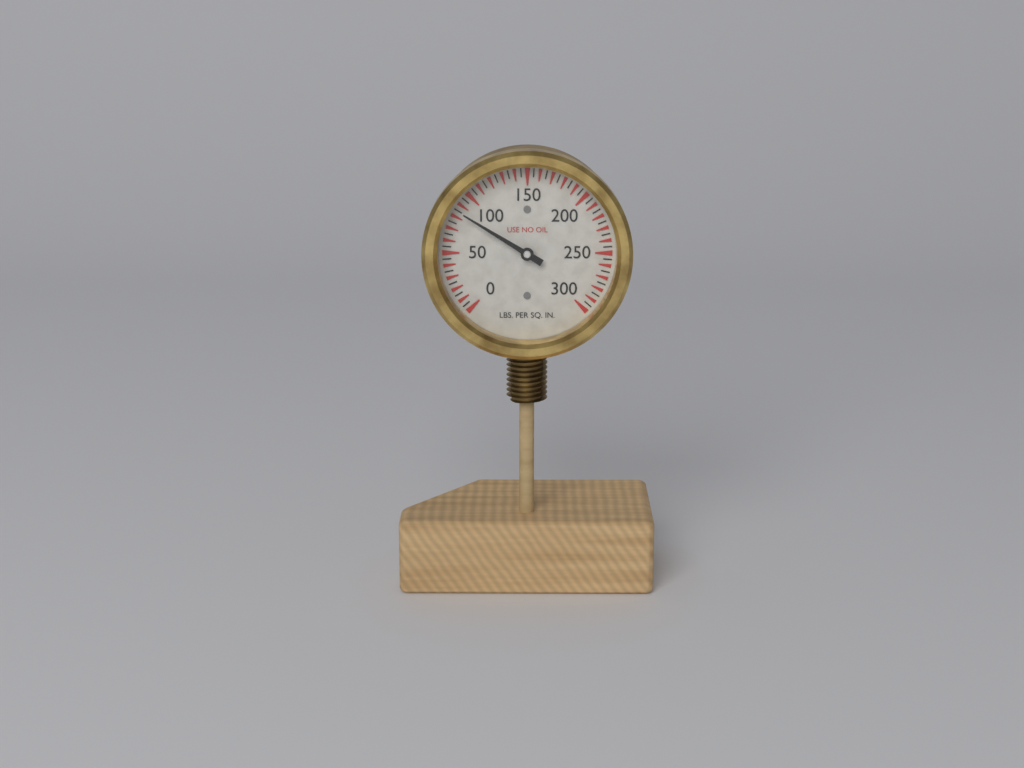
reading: 85 psi
